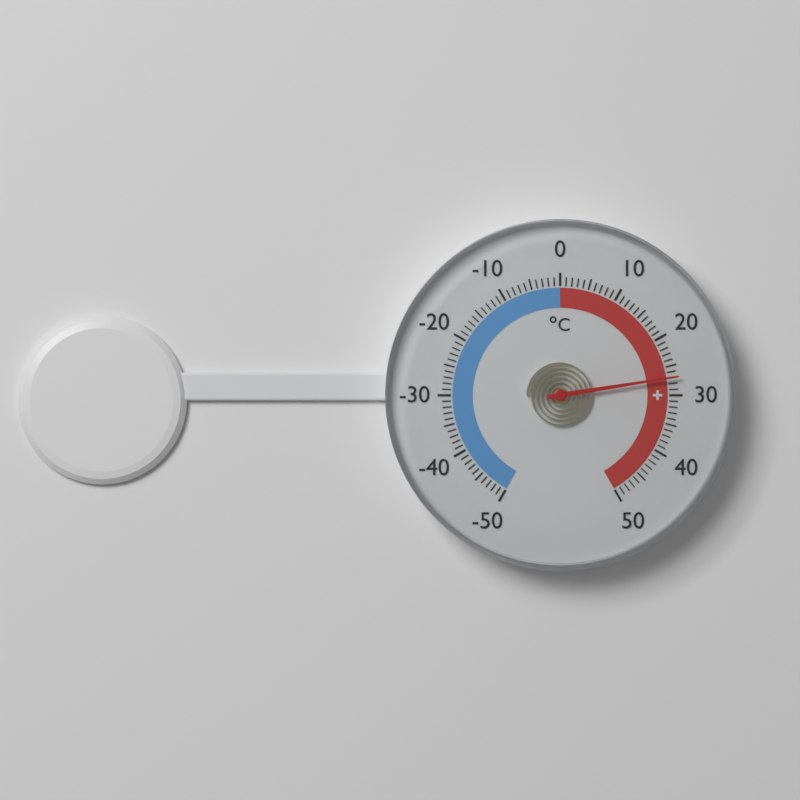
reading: 27 °C
